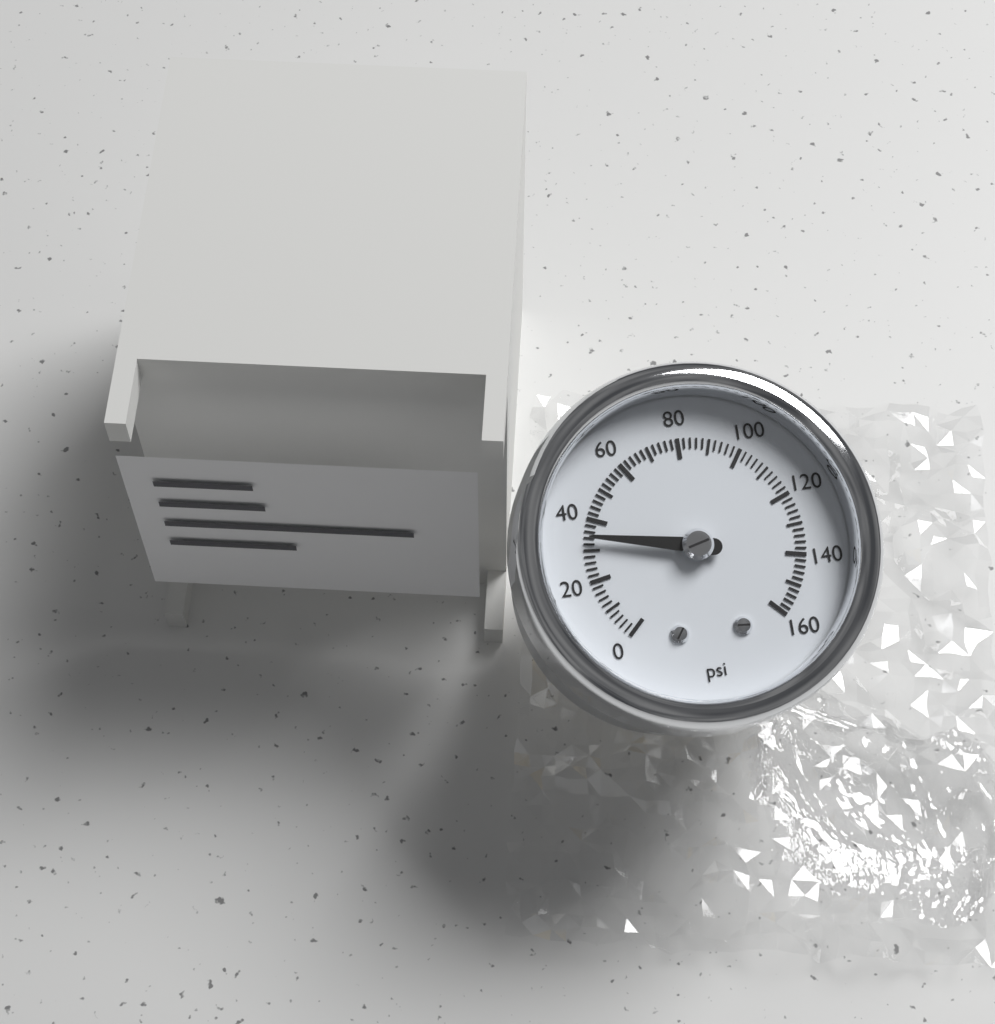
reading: 34 psi
